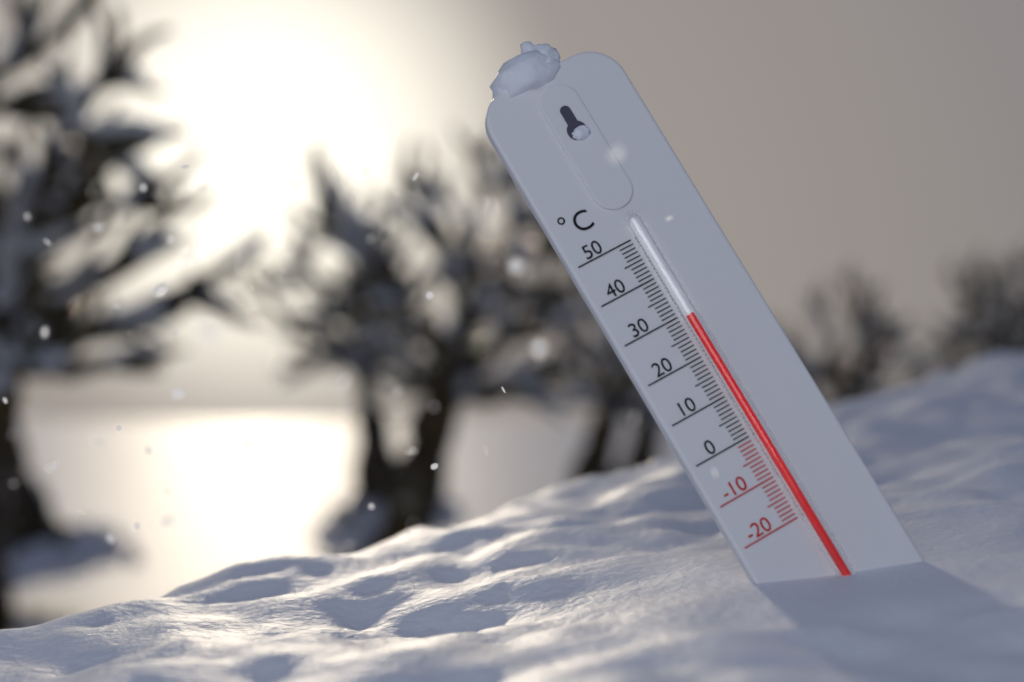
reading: 29 °C
